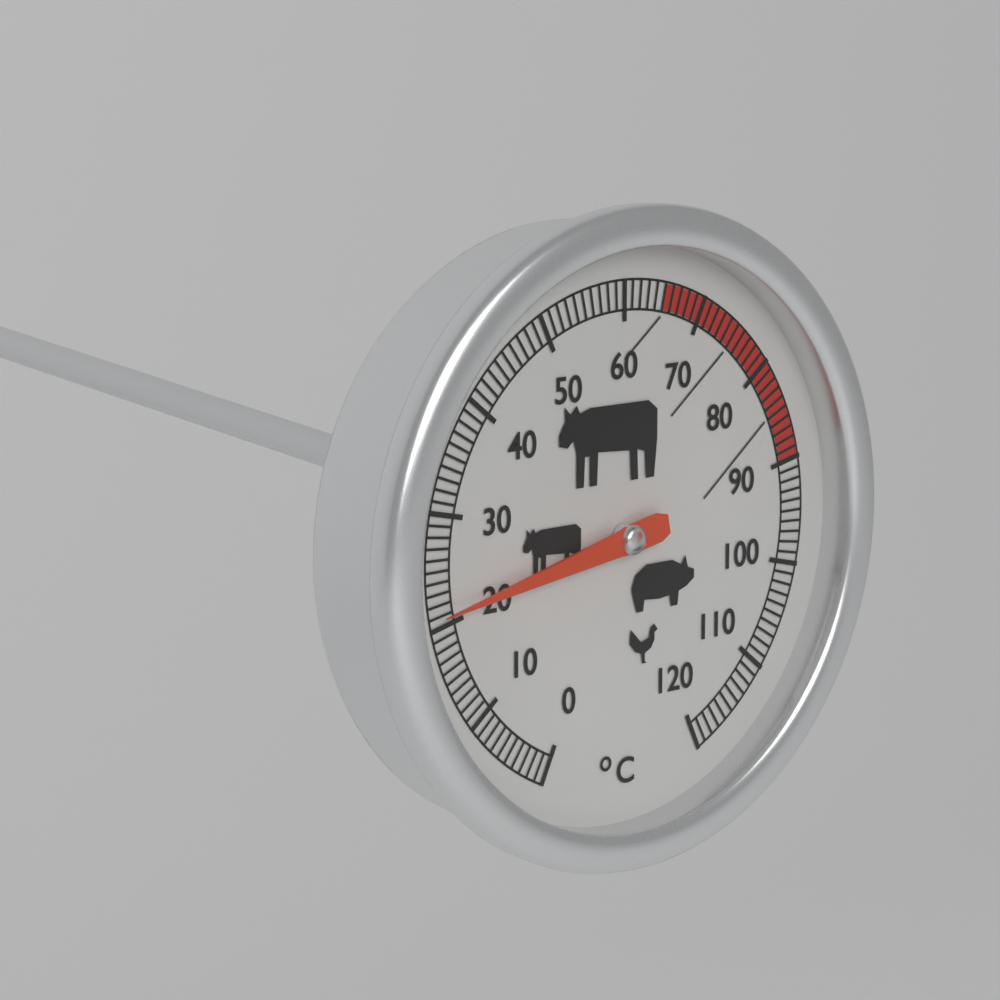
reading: 21 °C
